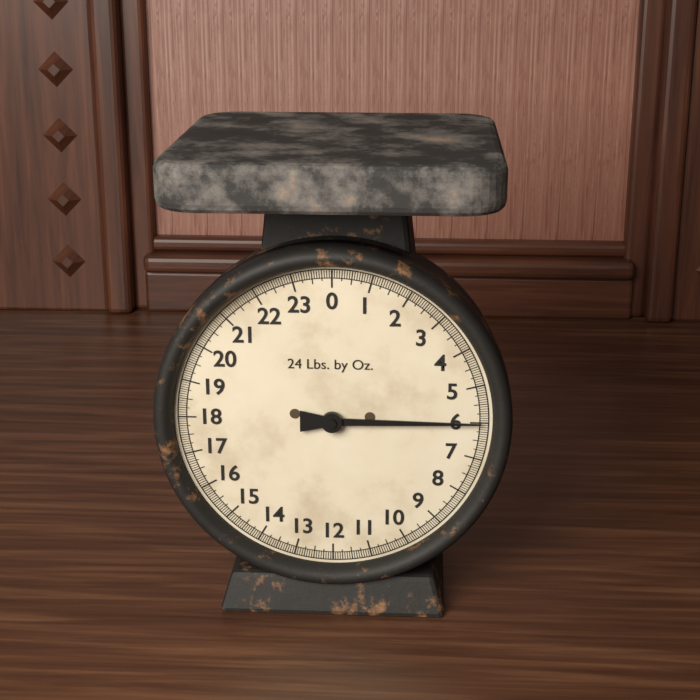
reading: 6.0000 lb
